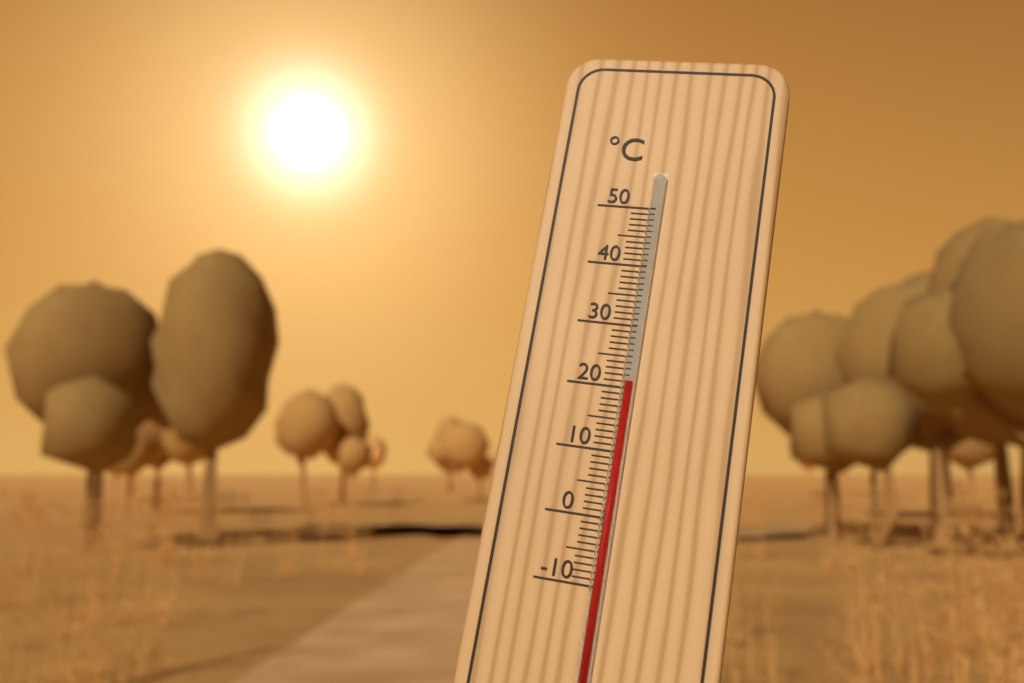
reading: 21 °C
